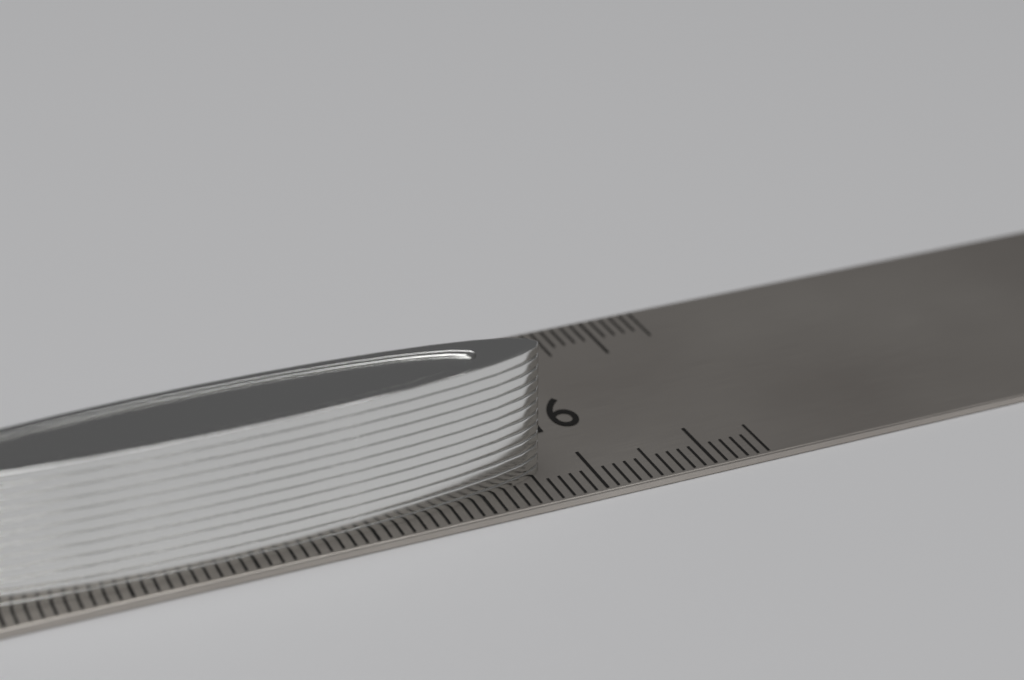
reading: 15.6 cm
